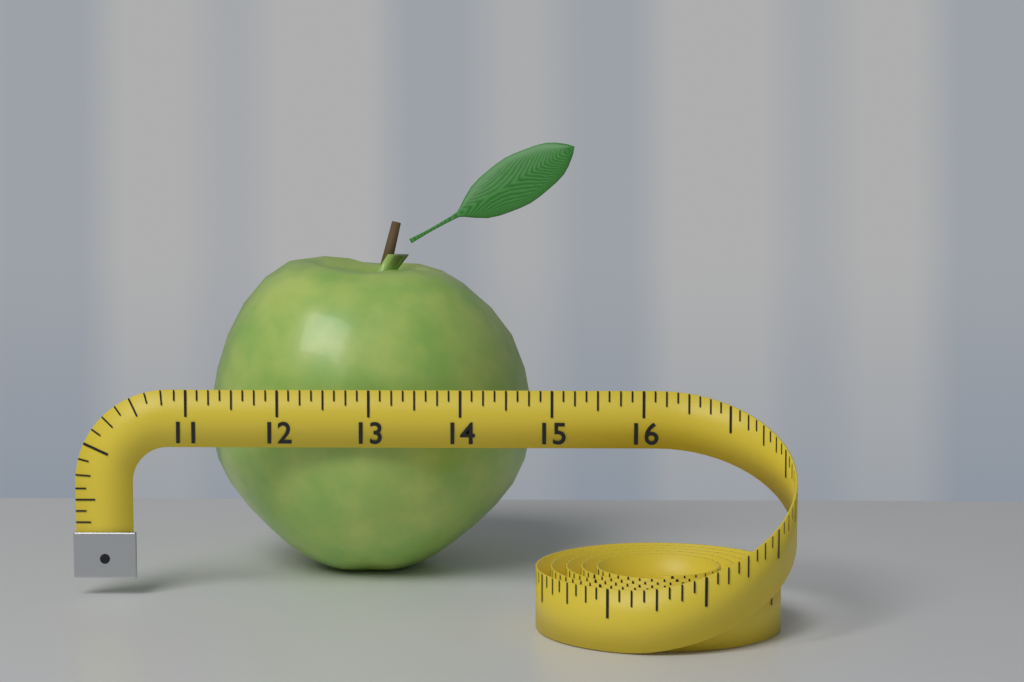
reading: 14.750 (no unit)
